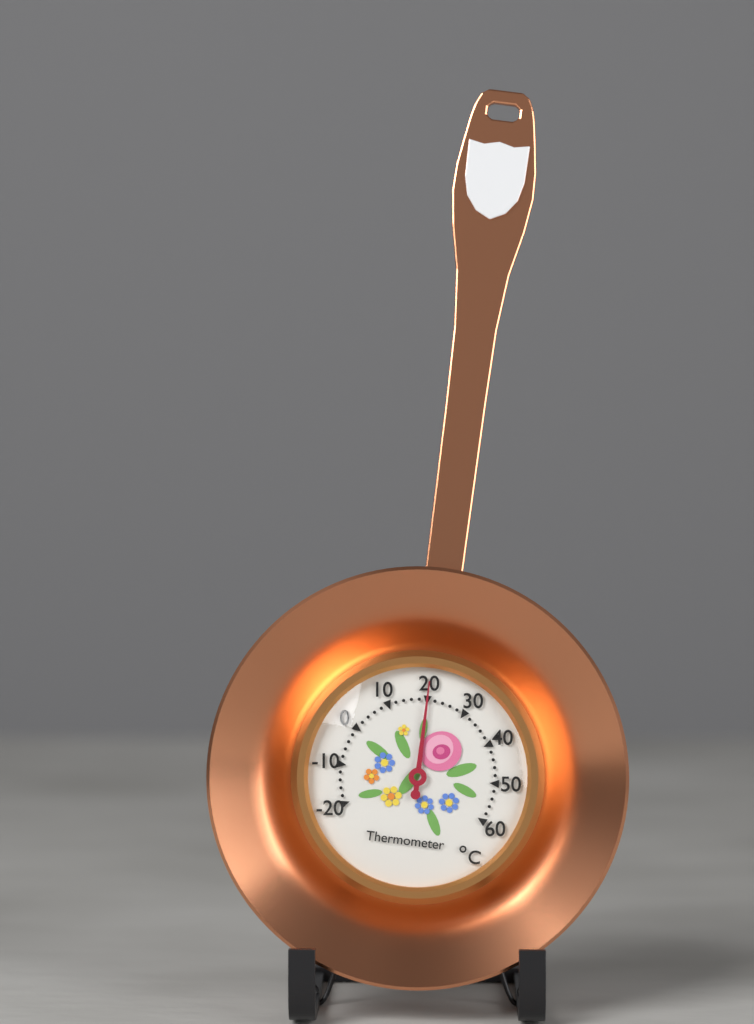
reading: 20 °C
